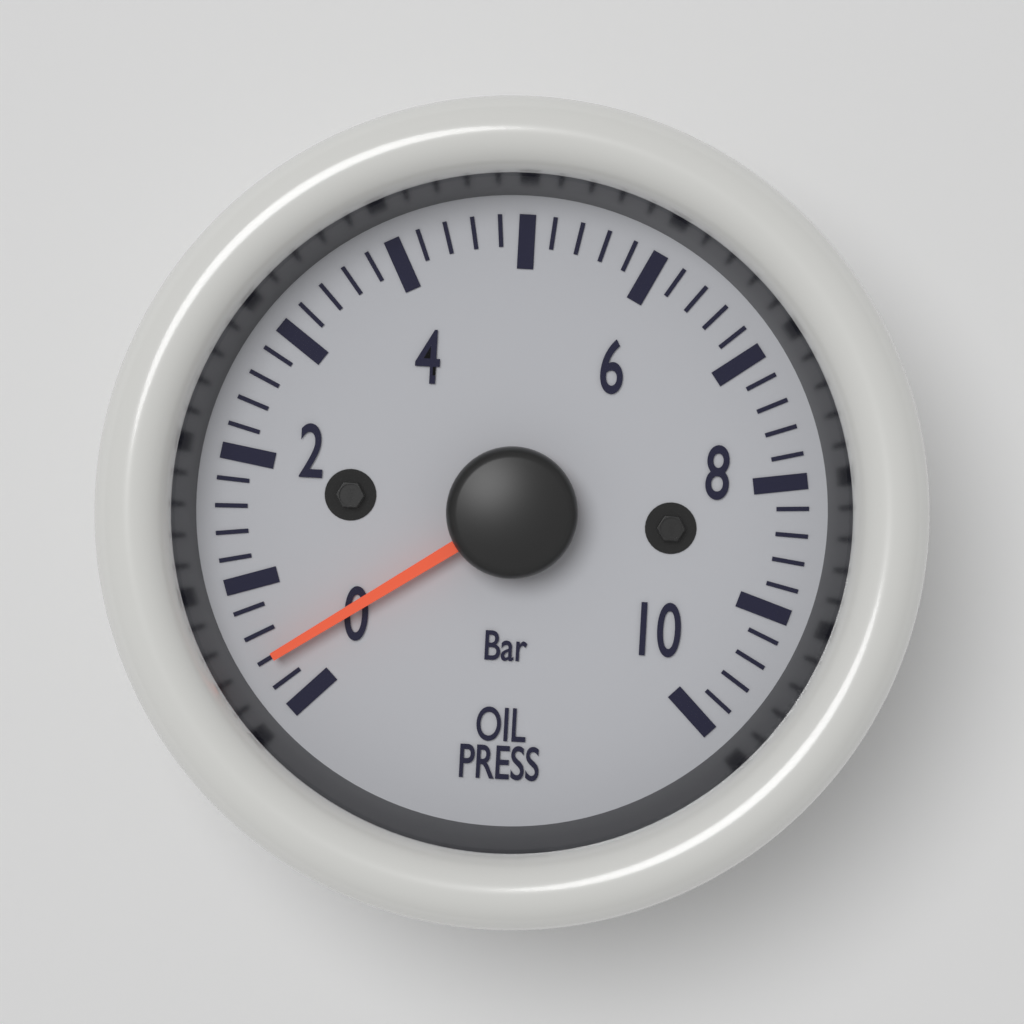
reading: 0.4 bar
